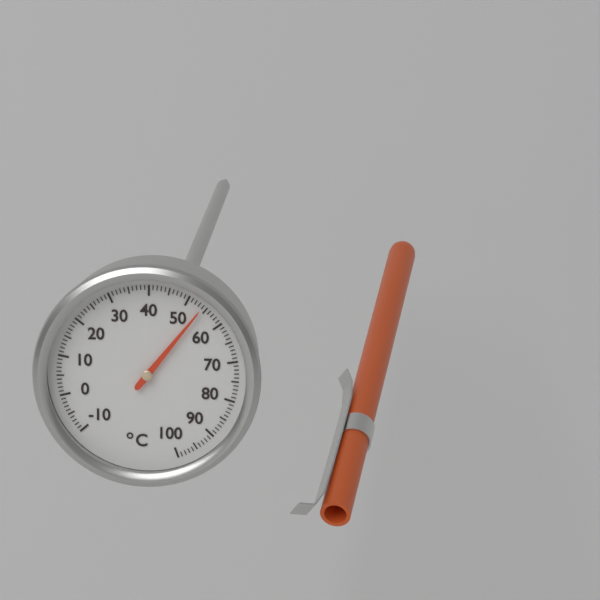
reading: 54 °C
